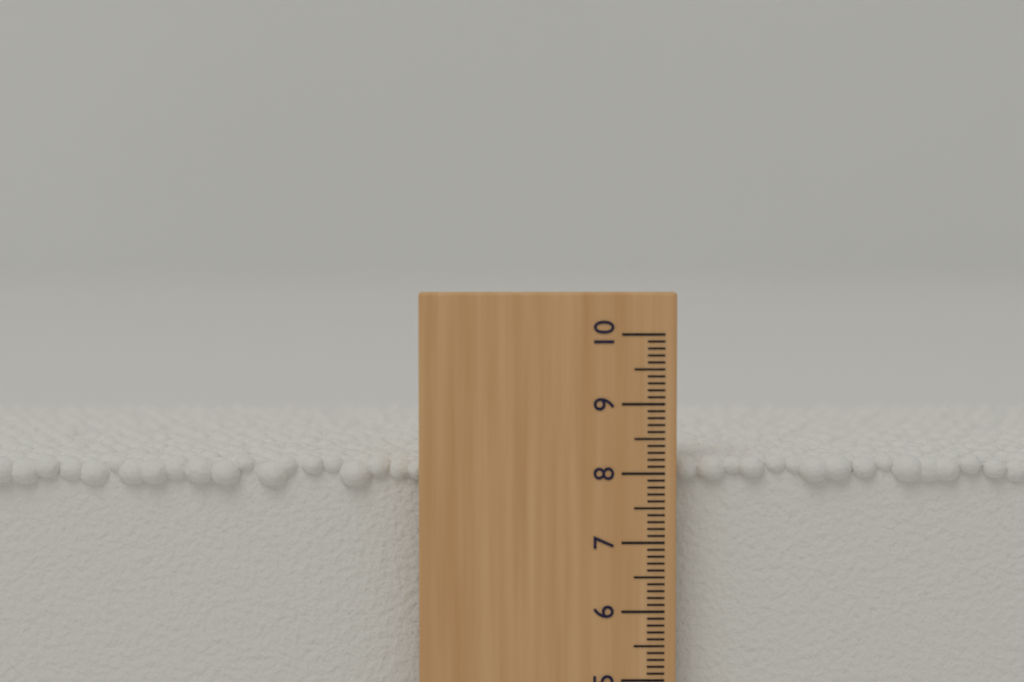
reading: 8.2 (no unit)
